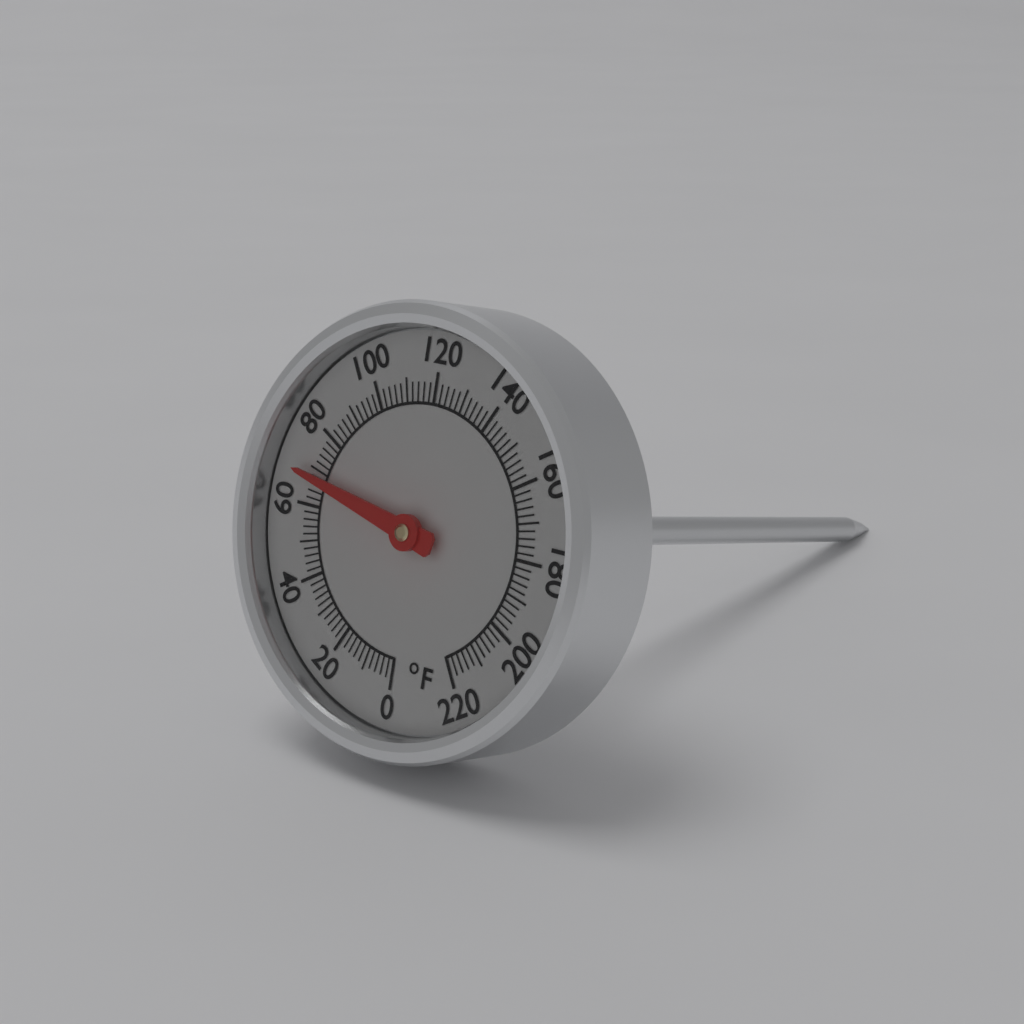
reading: 68 °F
